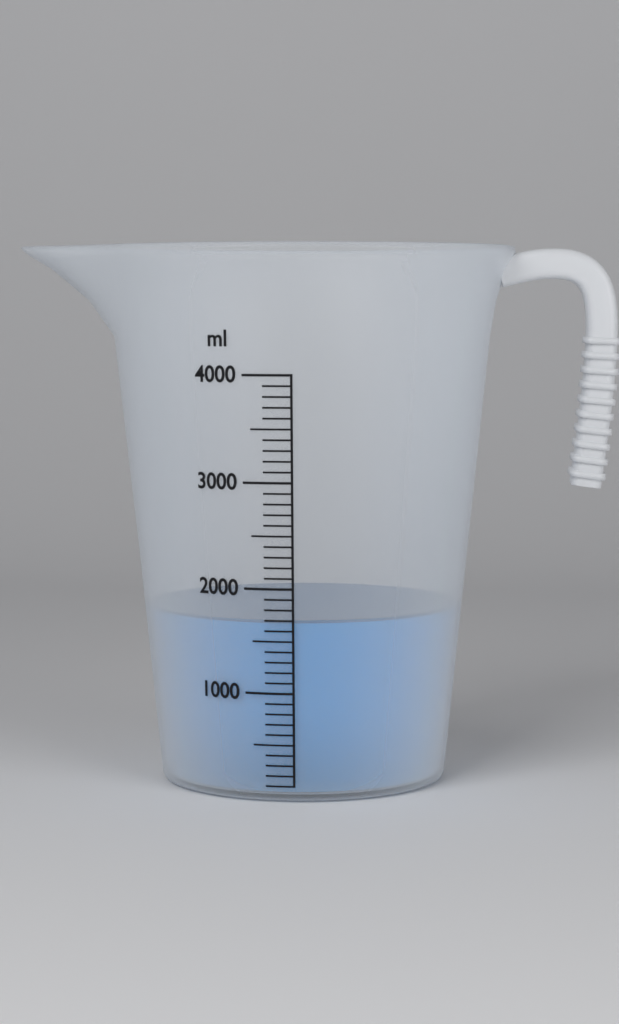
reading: 1700 ml
